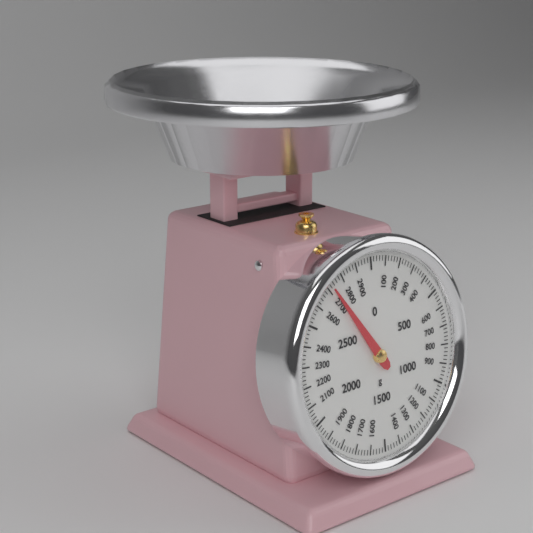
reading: 2720 g
